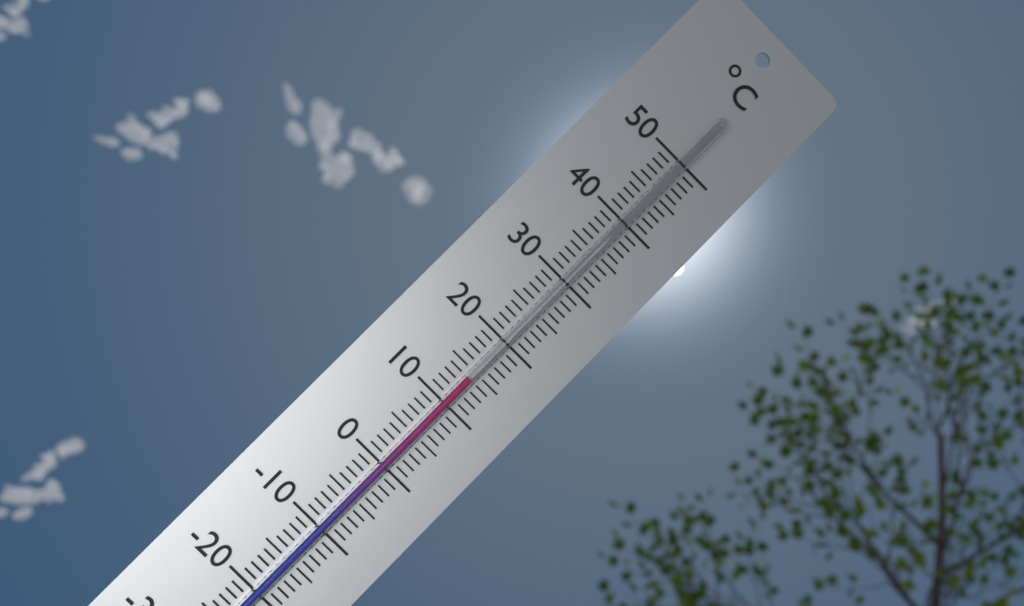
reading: 14 °C
